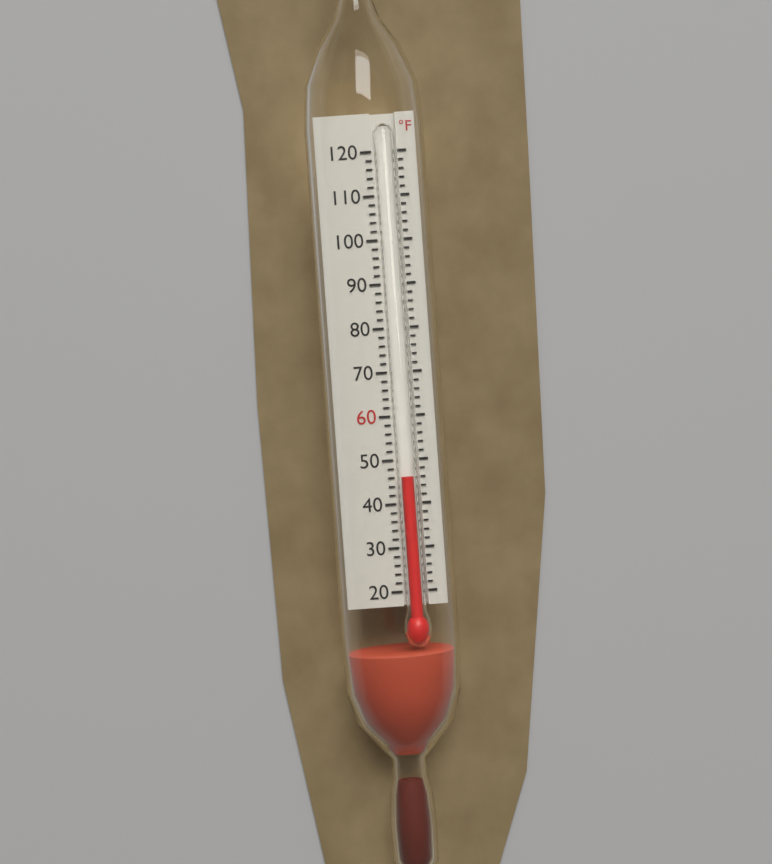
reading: 46 °F
